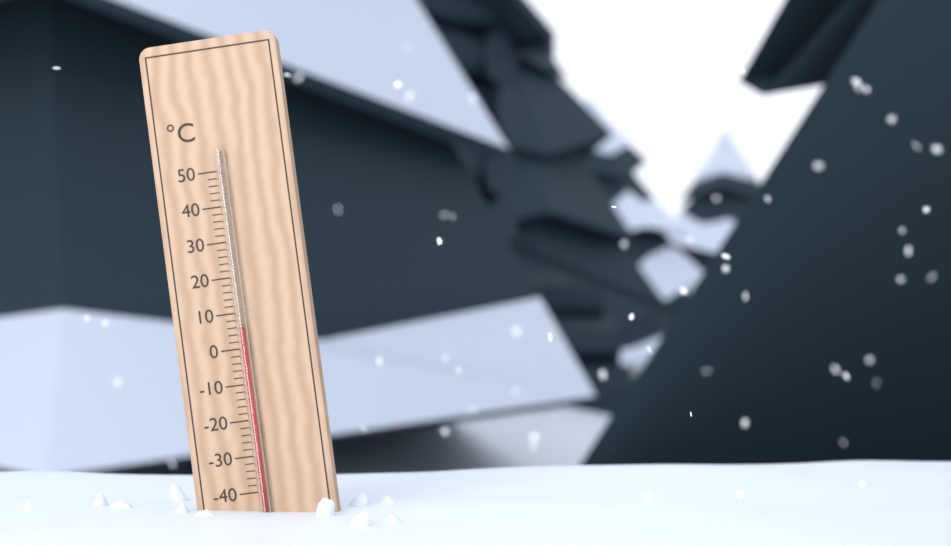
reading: 6 °C
